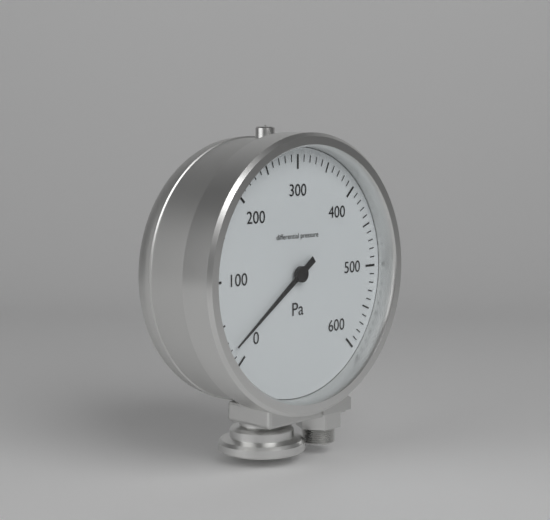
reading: 20 Pa
